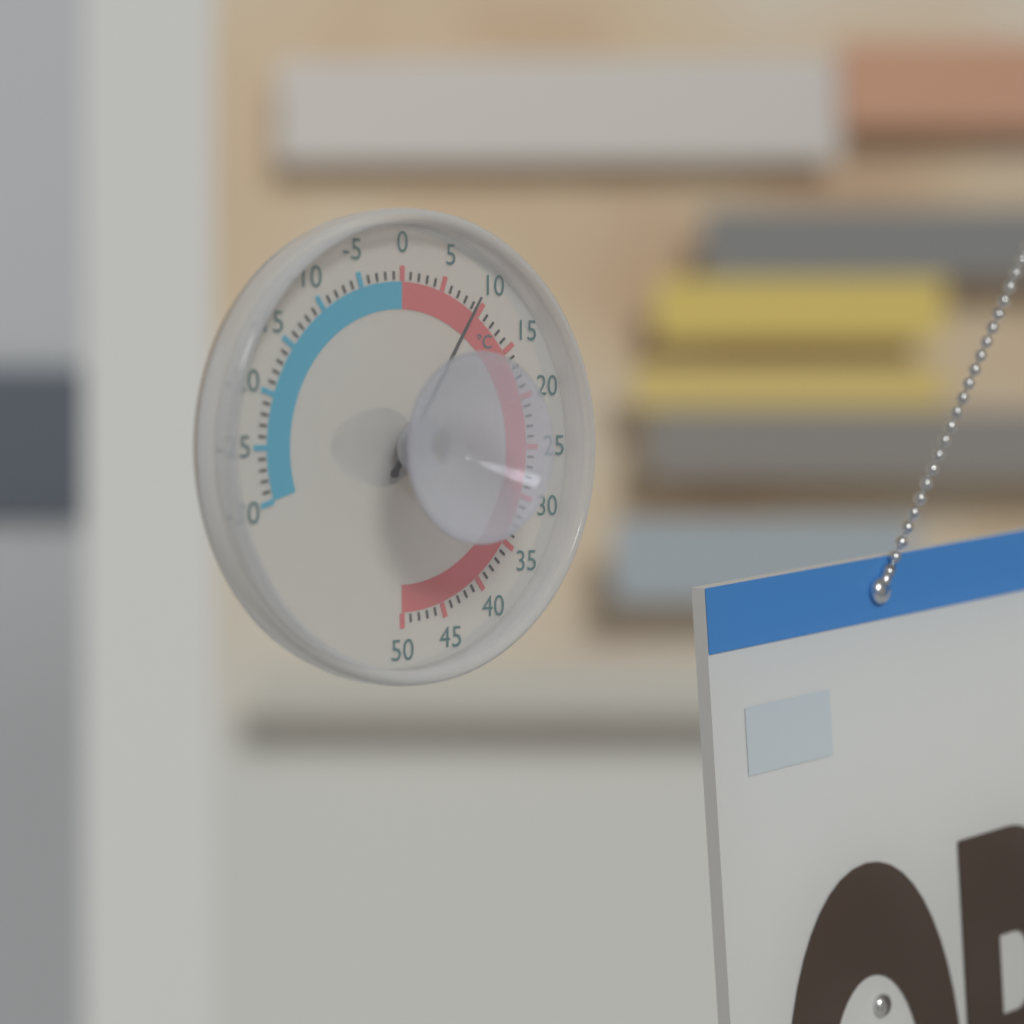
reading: 9 °C
